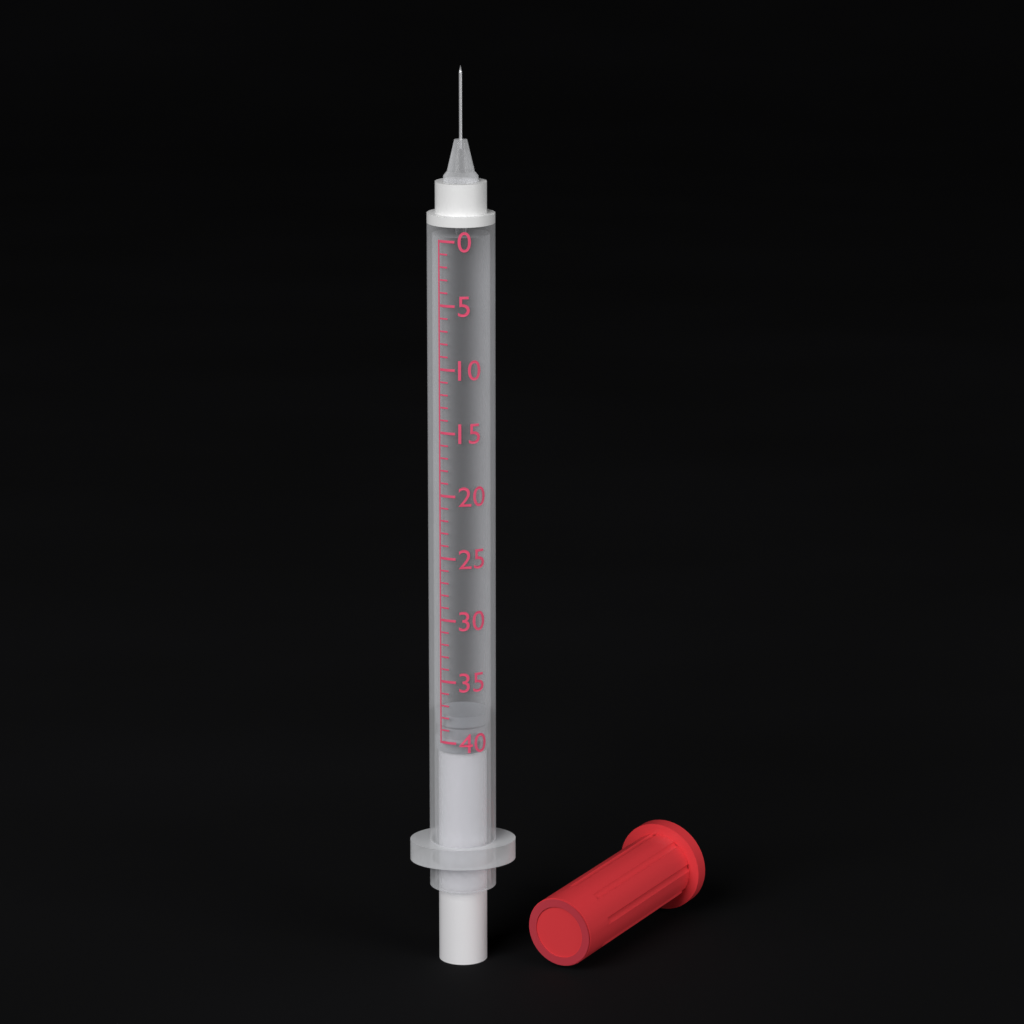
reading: 38 (no unit)
